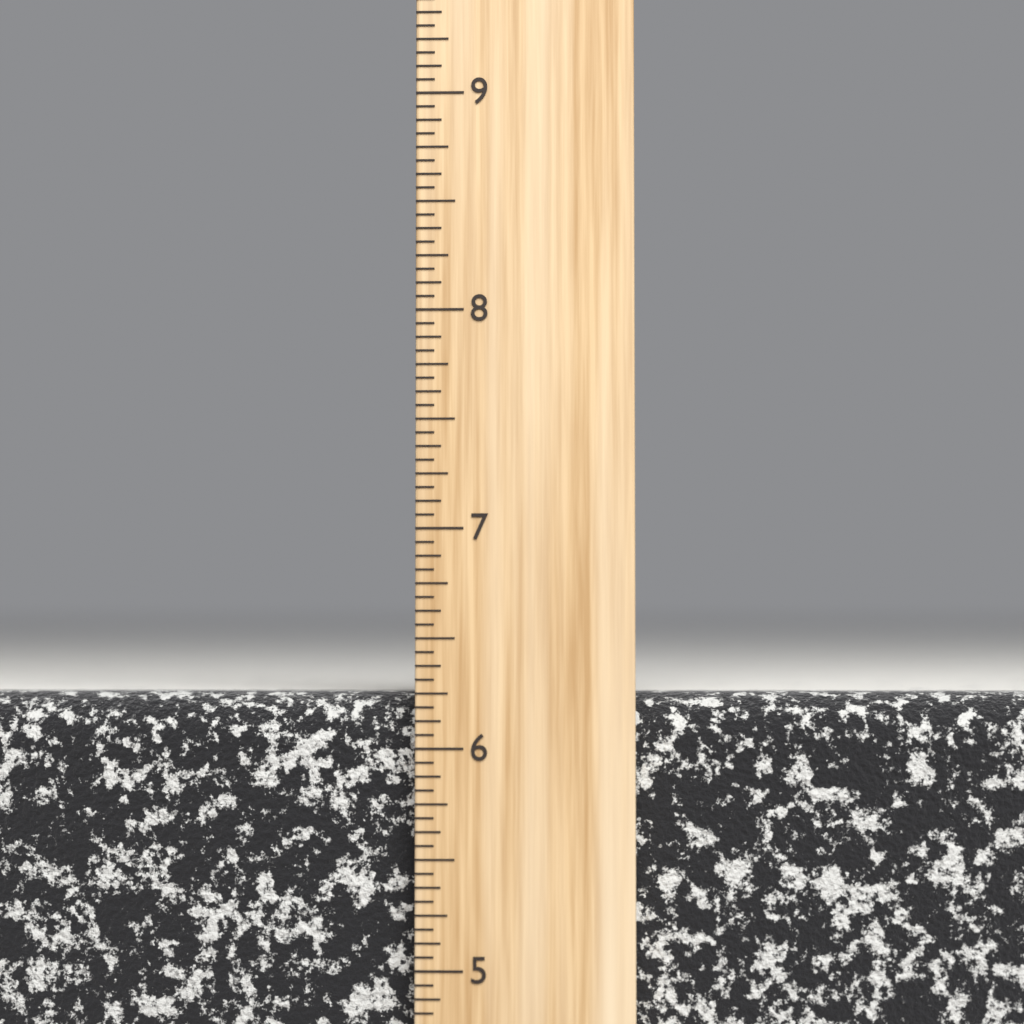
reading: 6.2500 inch
